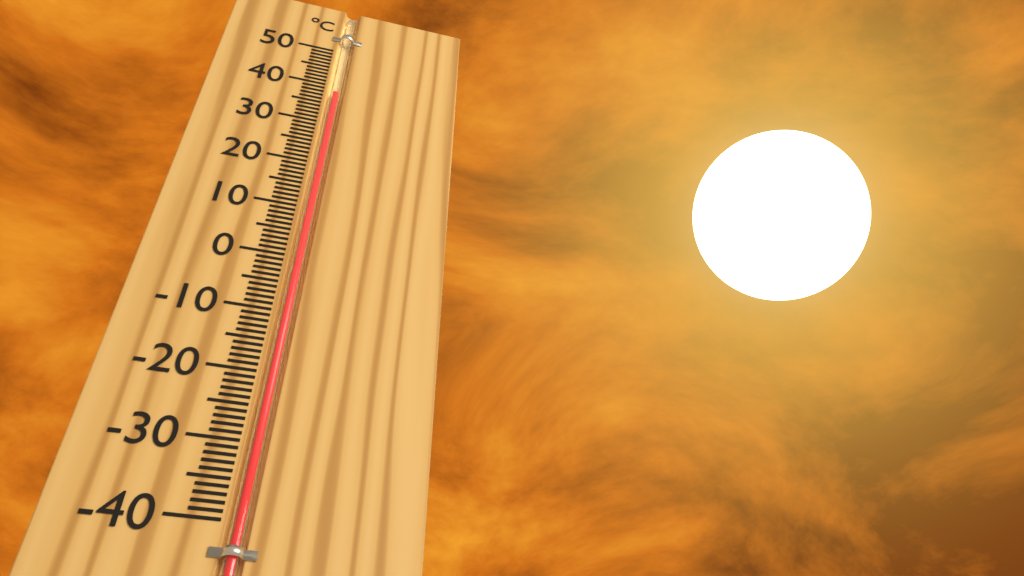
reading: 38 °C
